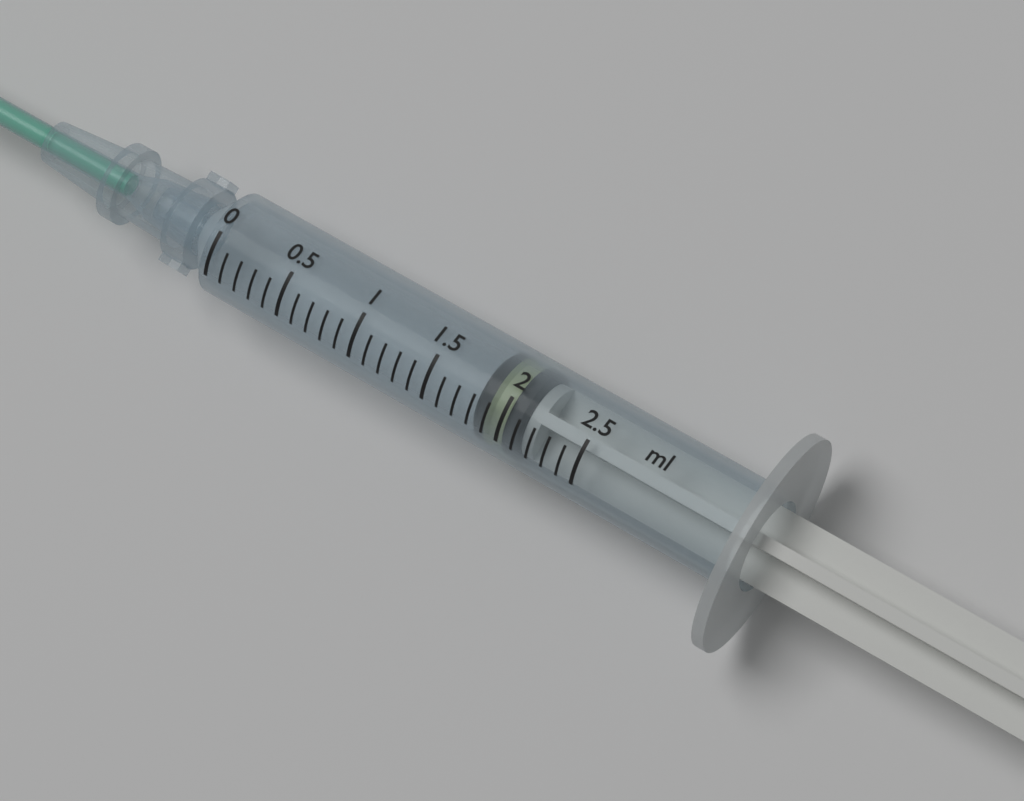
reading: 1.8 ml
